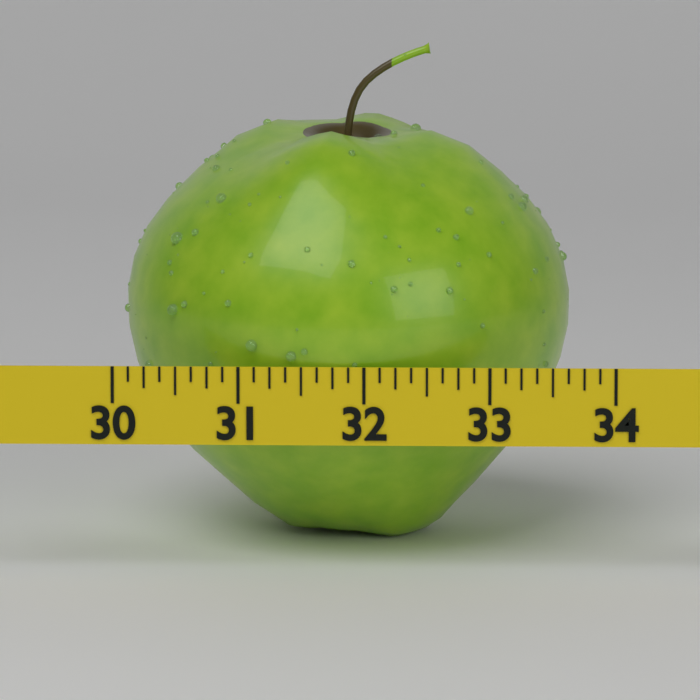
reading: 33.625 (no unit)
